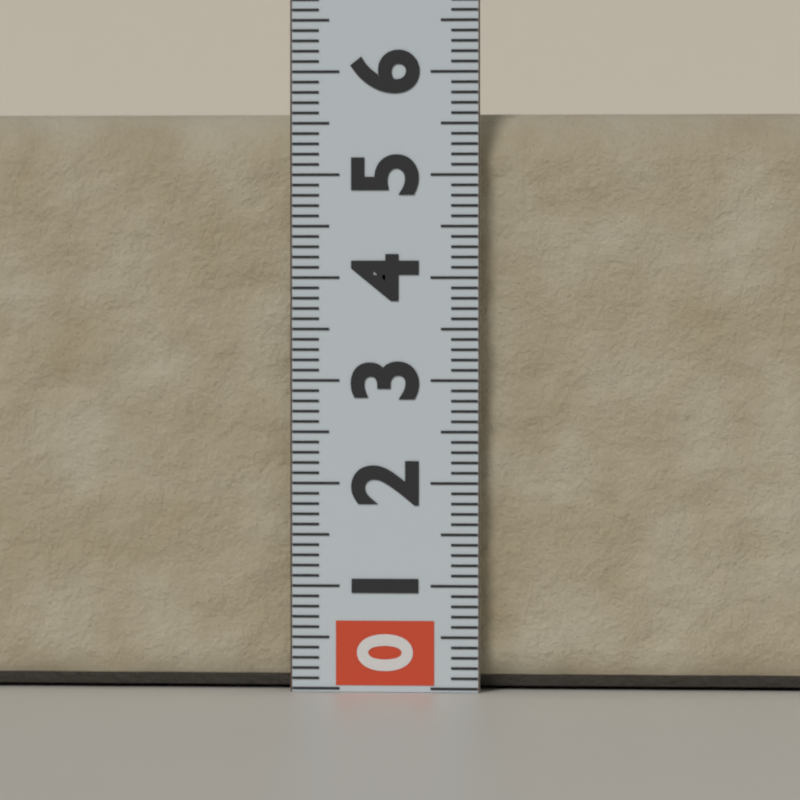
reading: 5.6 (no unit)
